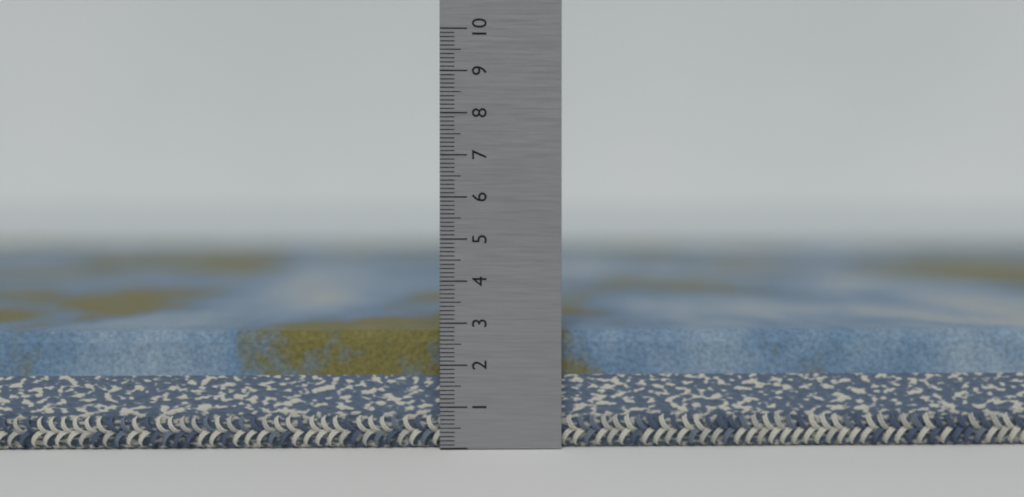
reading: 2.8 (no unit)
